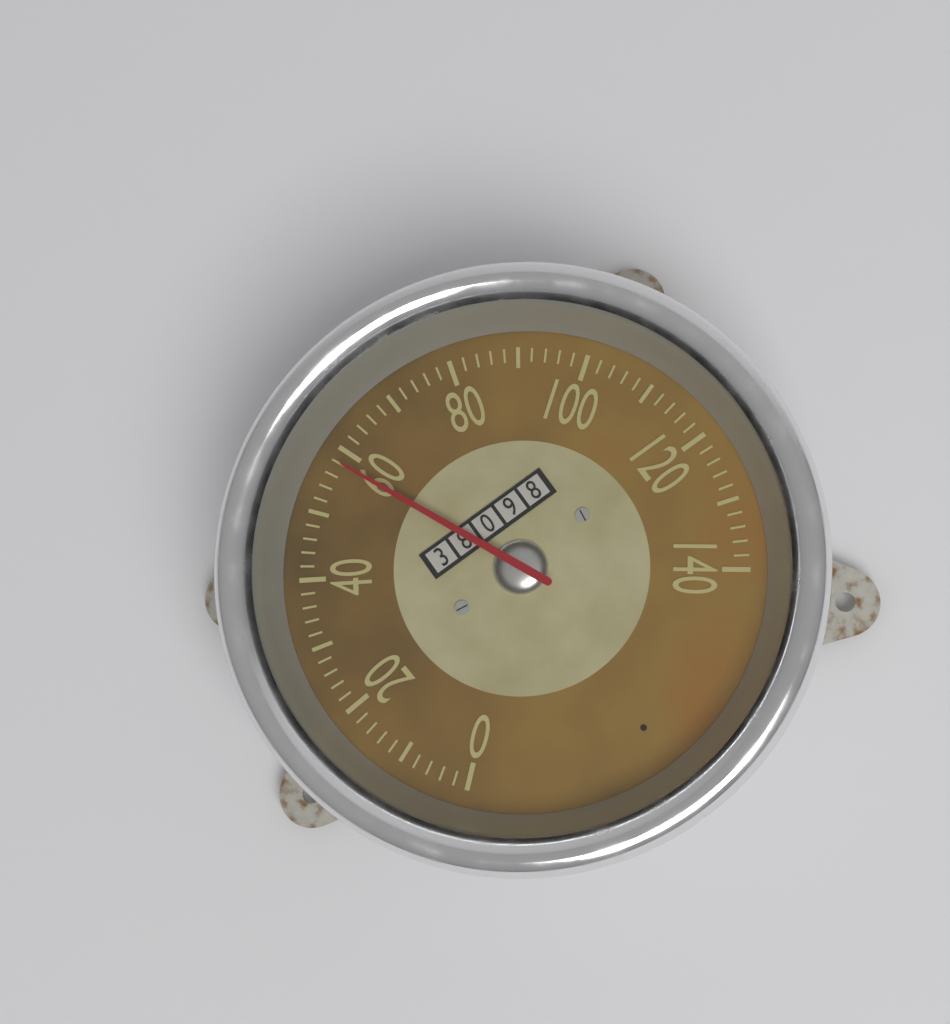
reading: 58 (no unit)
